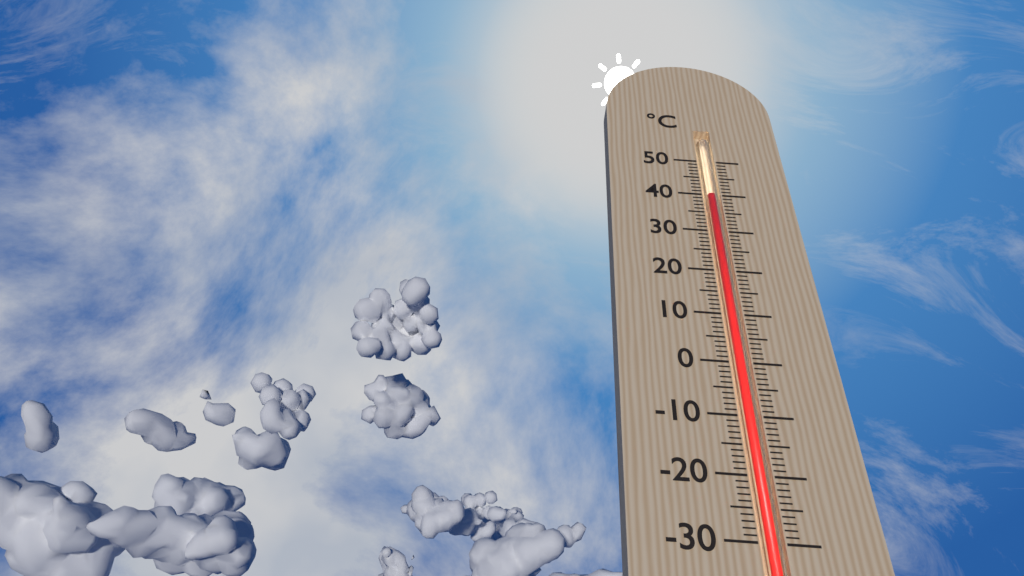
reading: 40 °C
